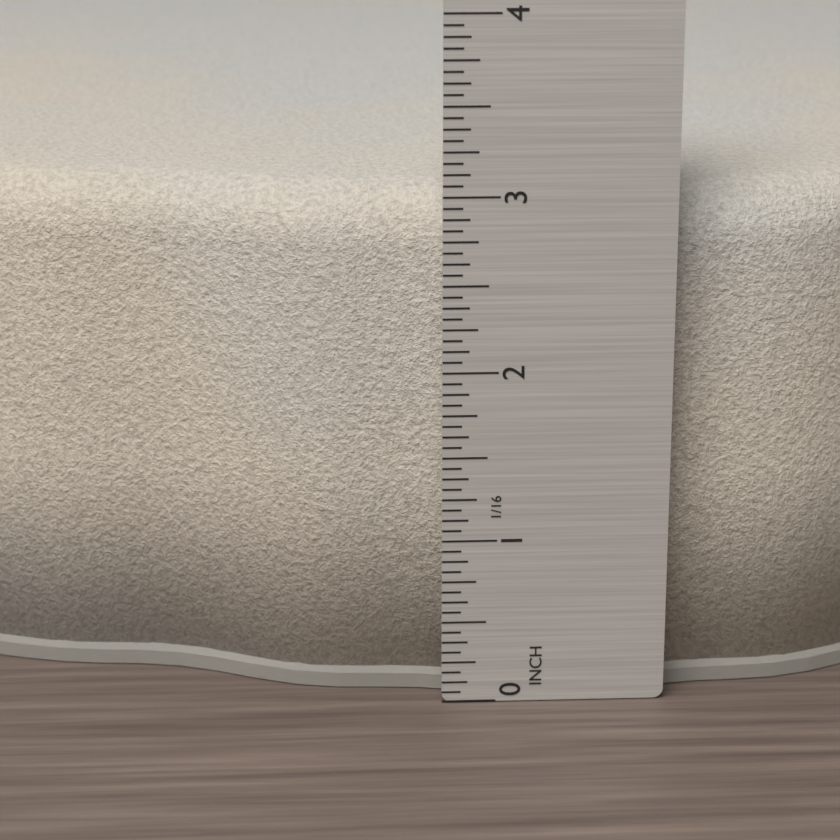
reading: 3.0000 in
